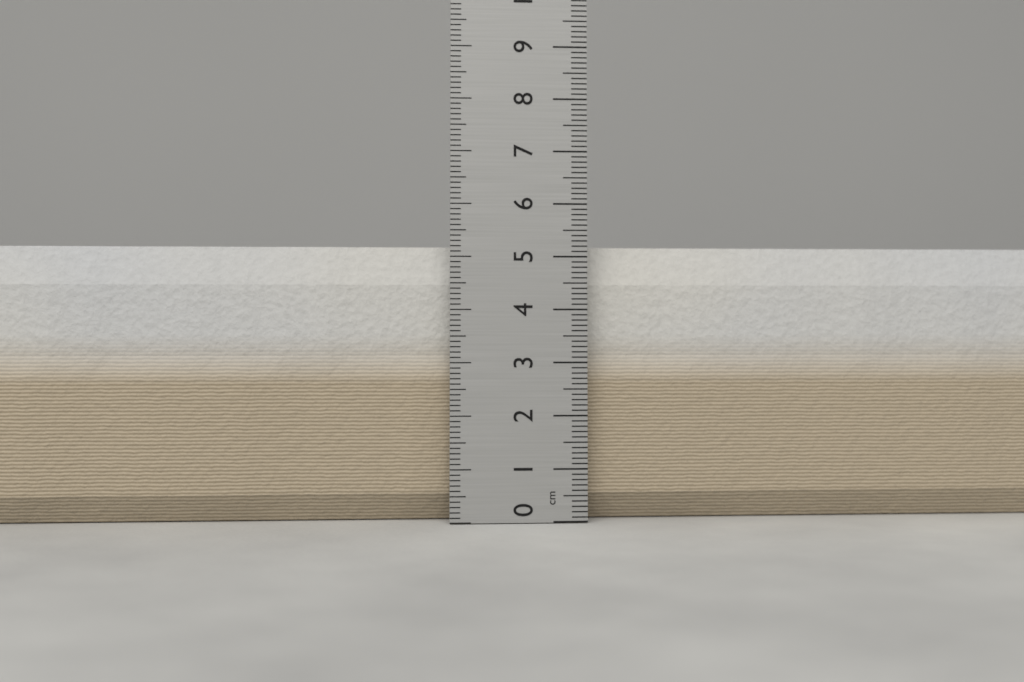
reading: 5.2 cm
